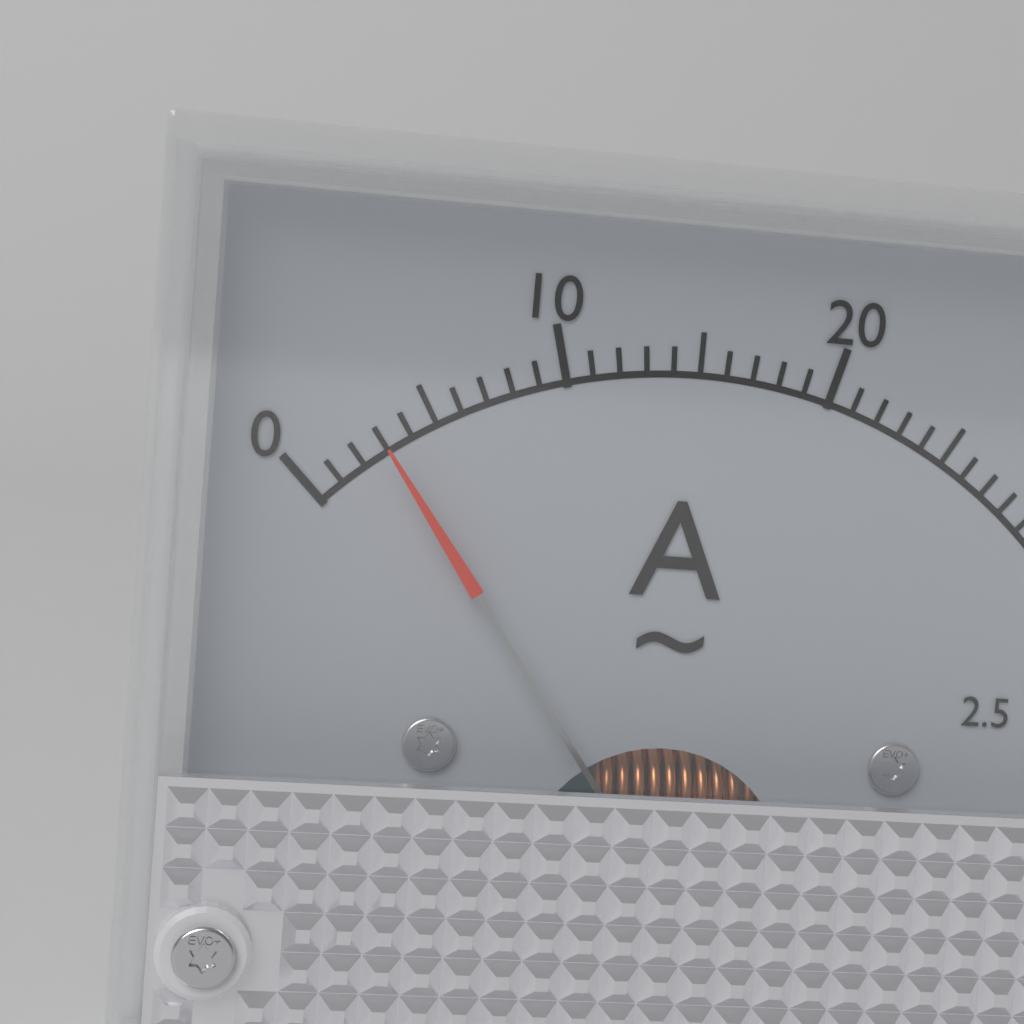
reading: 3 A
